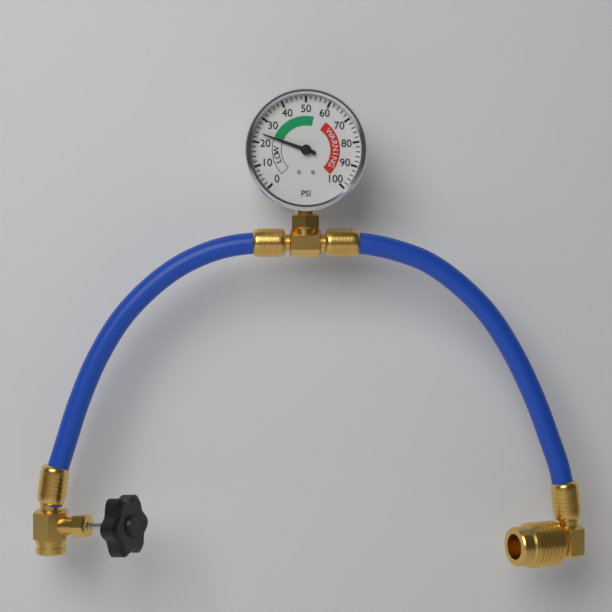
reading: 24 psi
